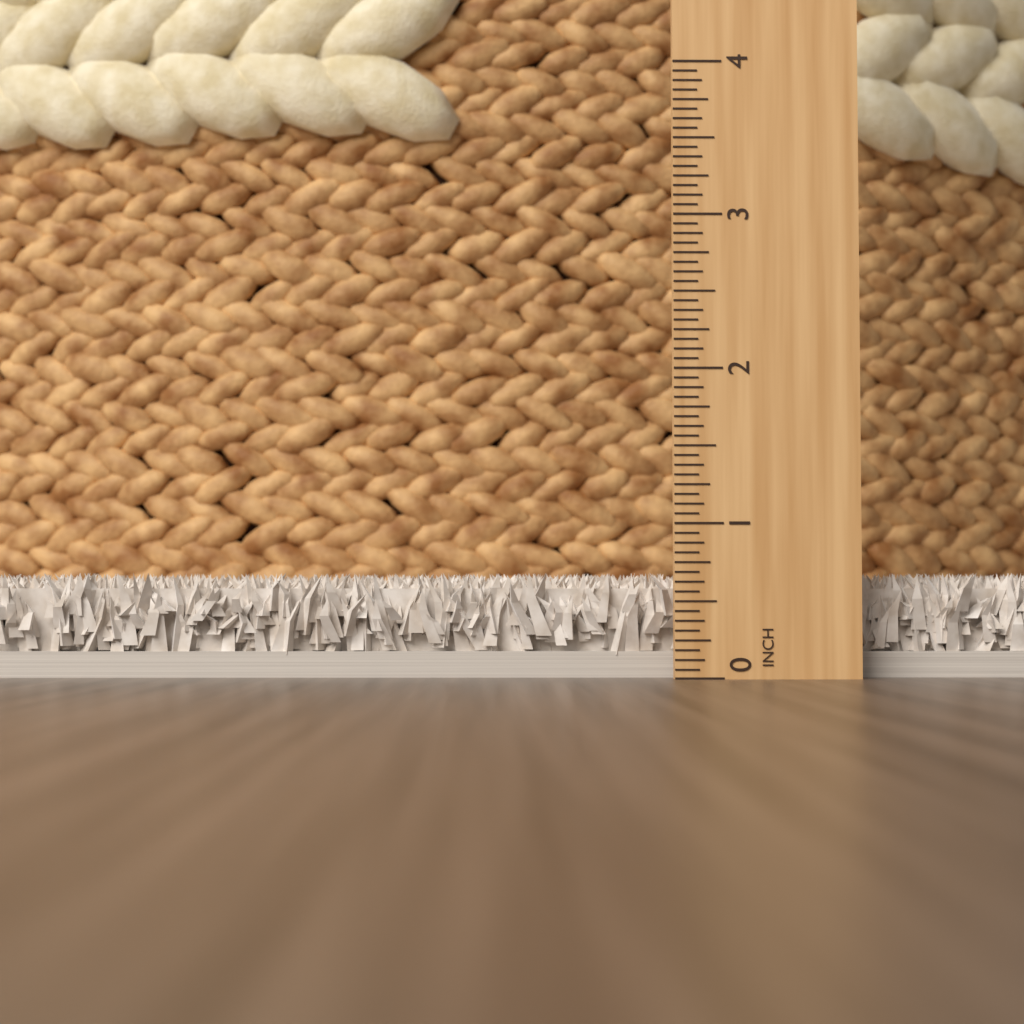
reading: 0.6875 in
